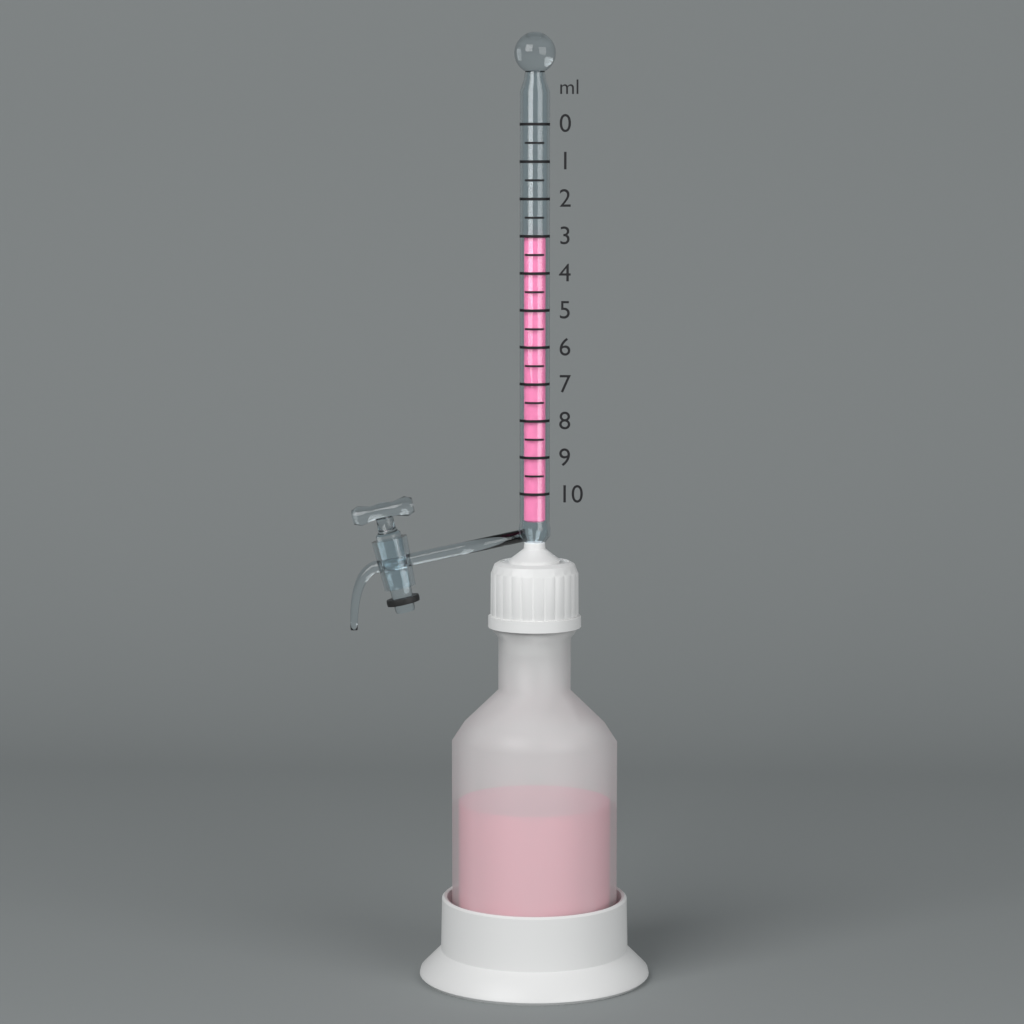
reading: 3.0 ml
